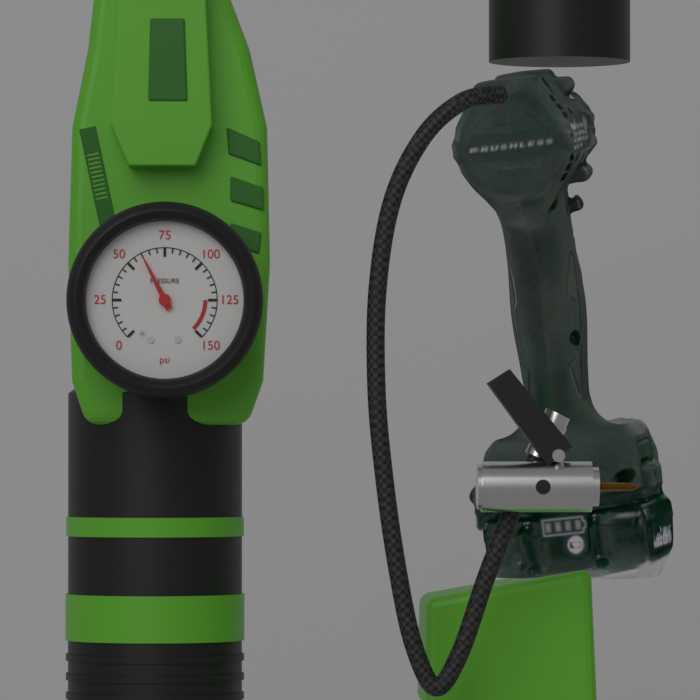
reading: 60 psi
